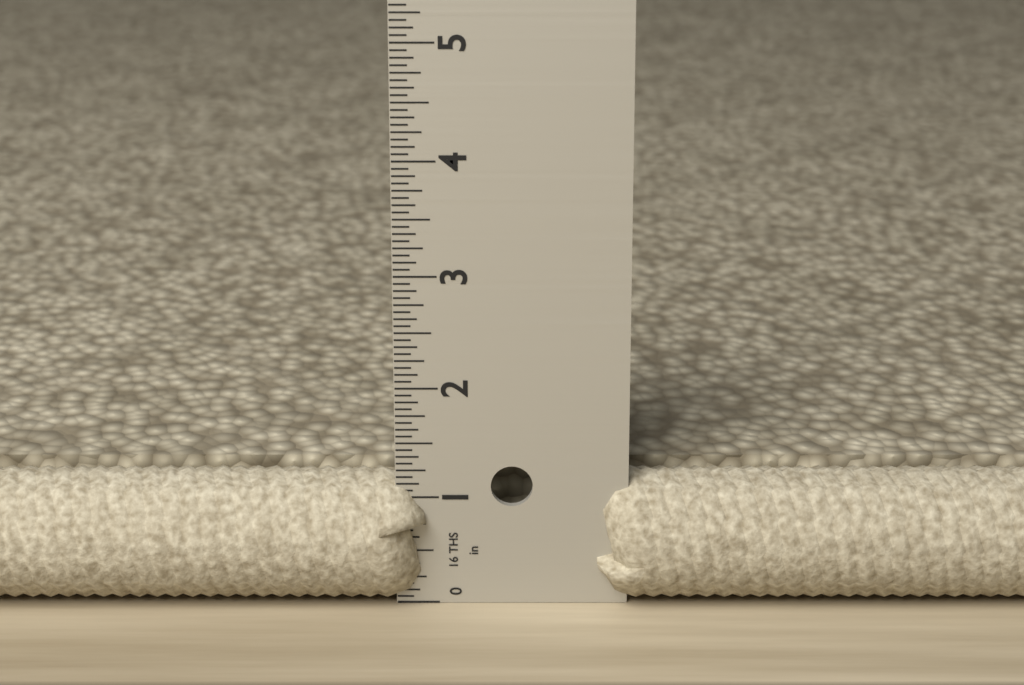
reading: 1.1875 in
